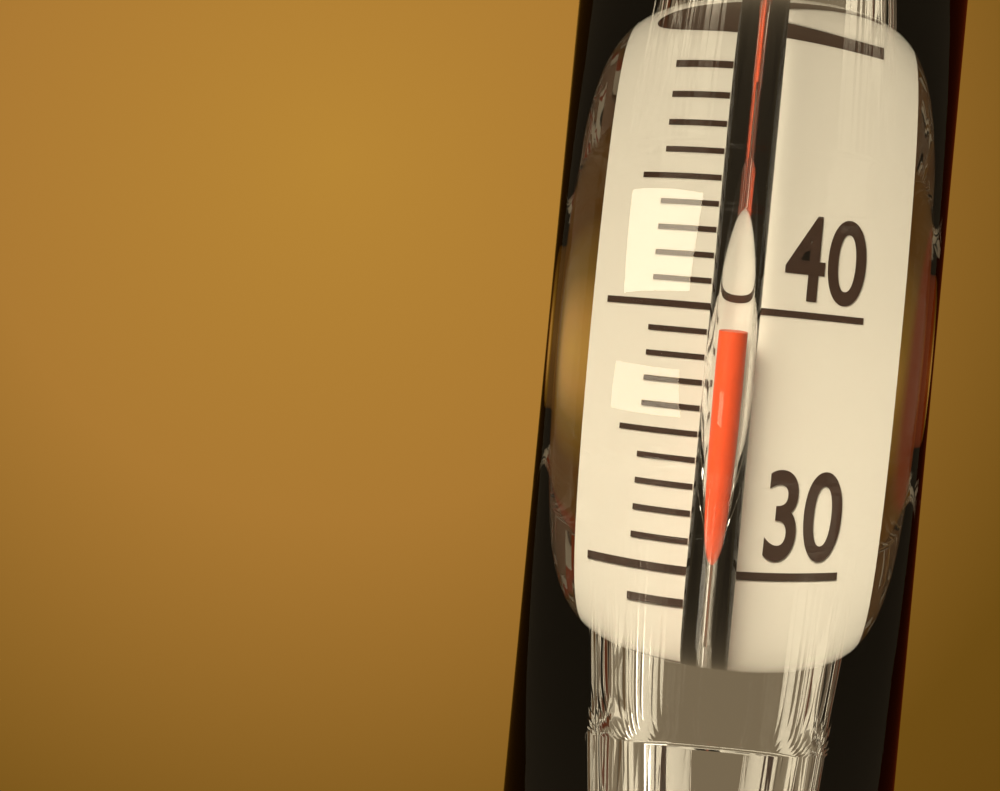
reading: 39 °C
